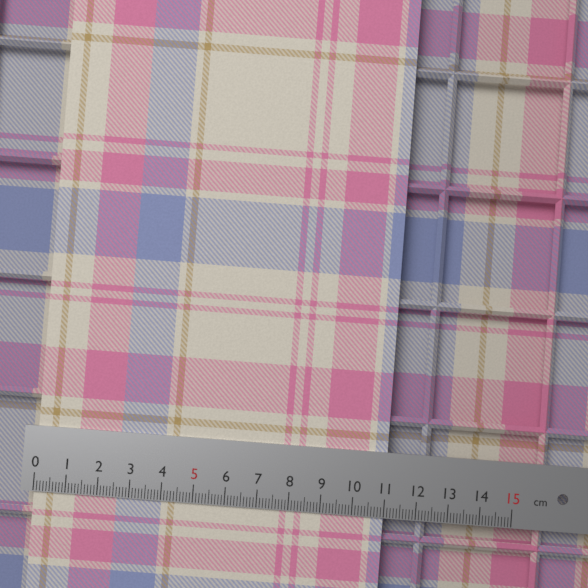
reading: 11.0 cm
